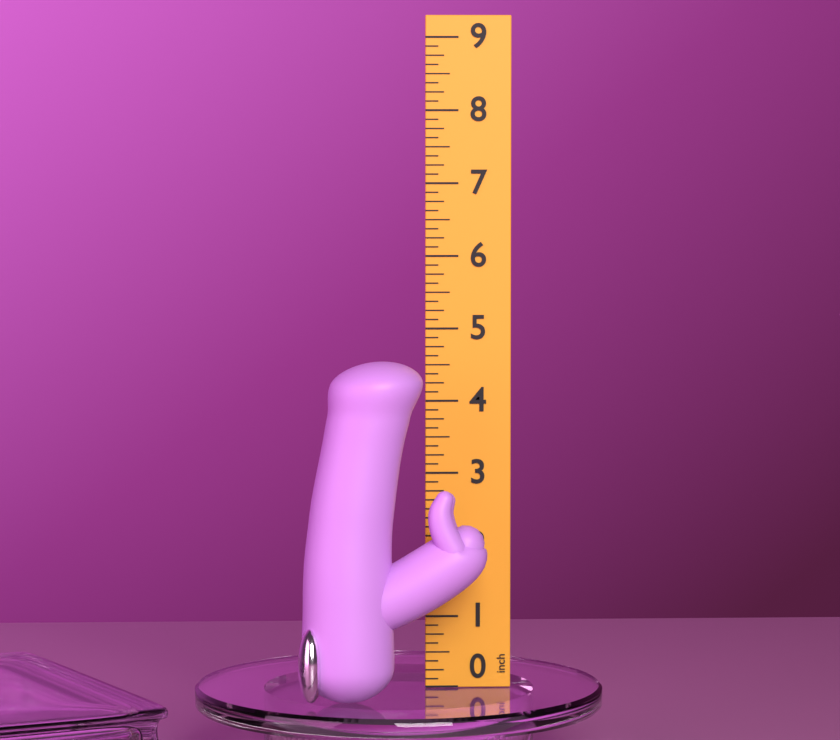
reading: 4.625 inch
